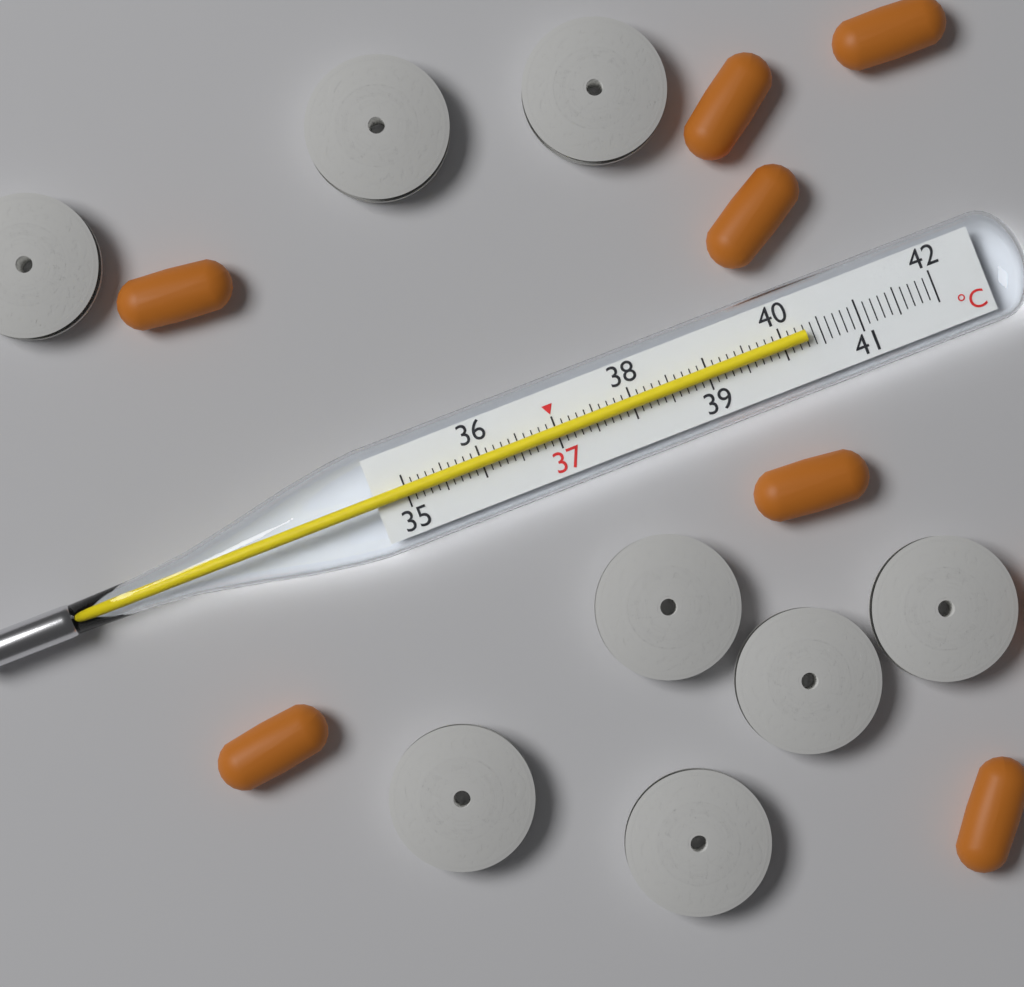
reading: 40.3 °C
